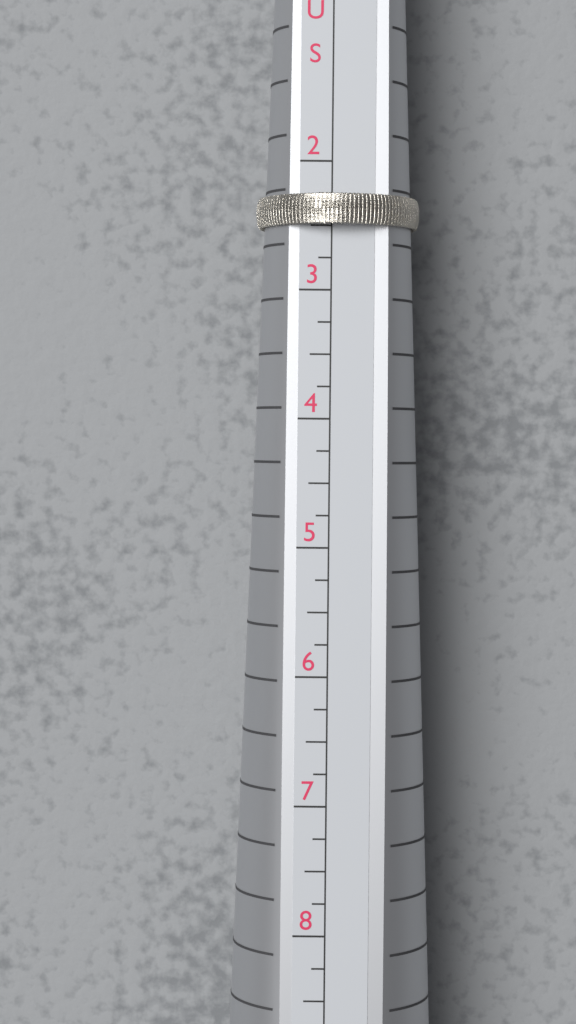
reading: 2.50 US
